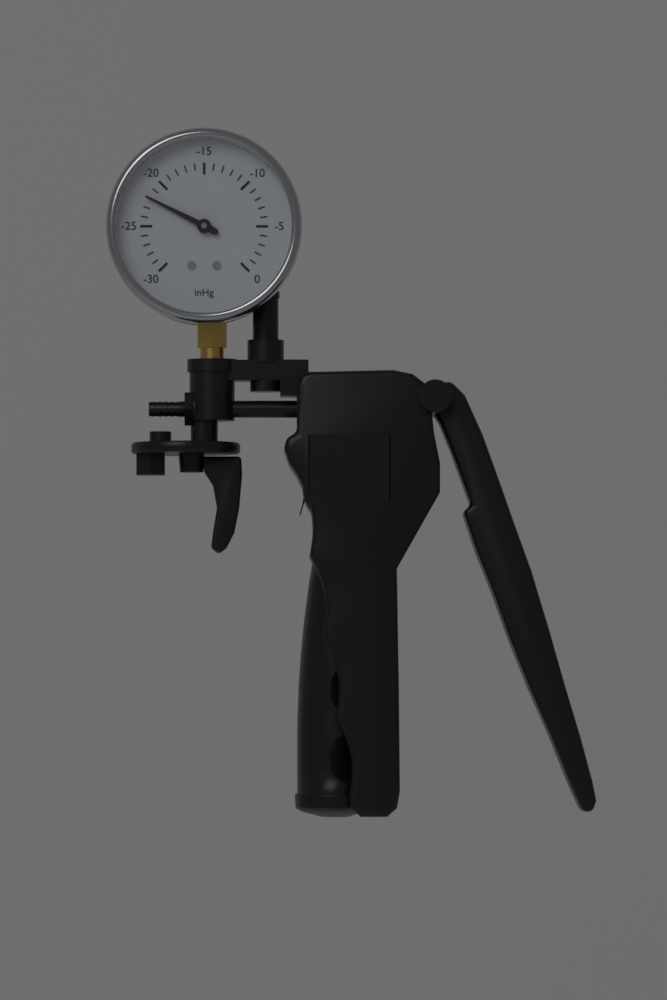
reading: -22 inHg
